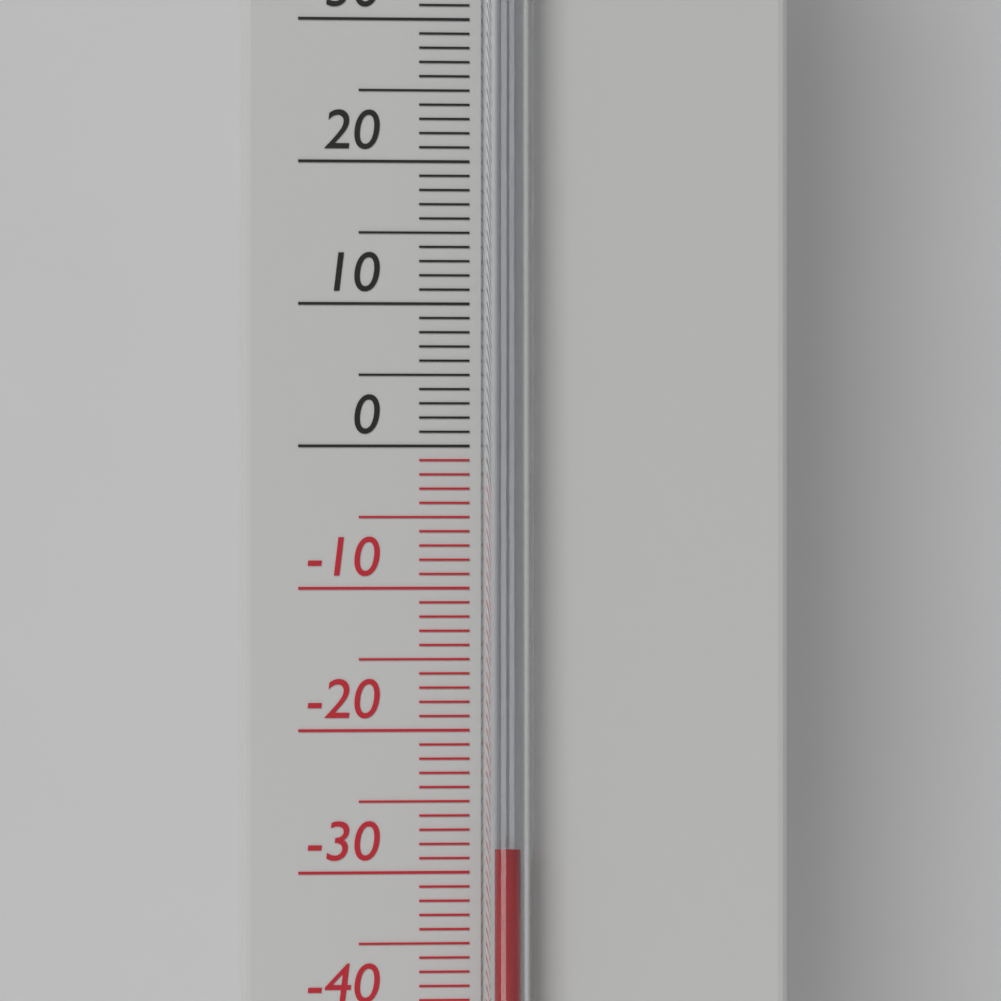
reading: -28 °C
